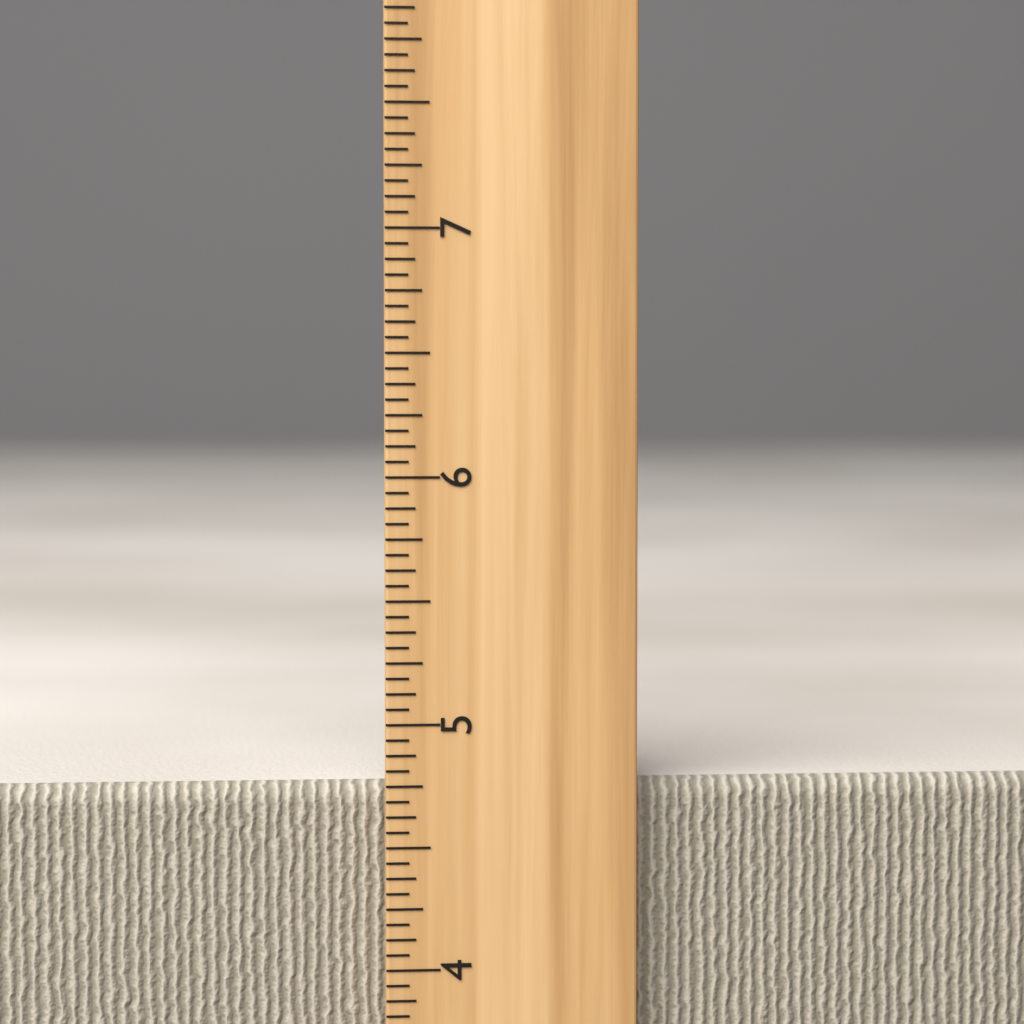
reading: 4.7500 inch
